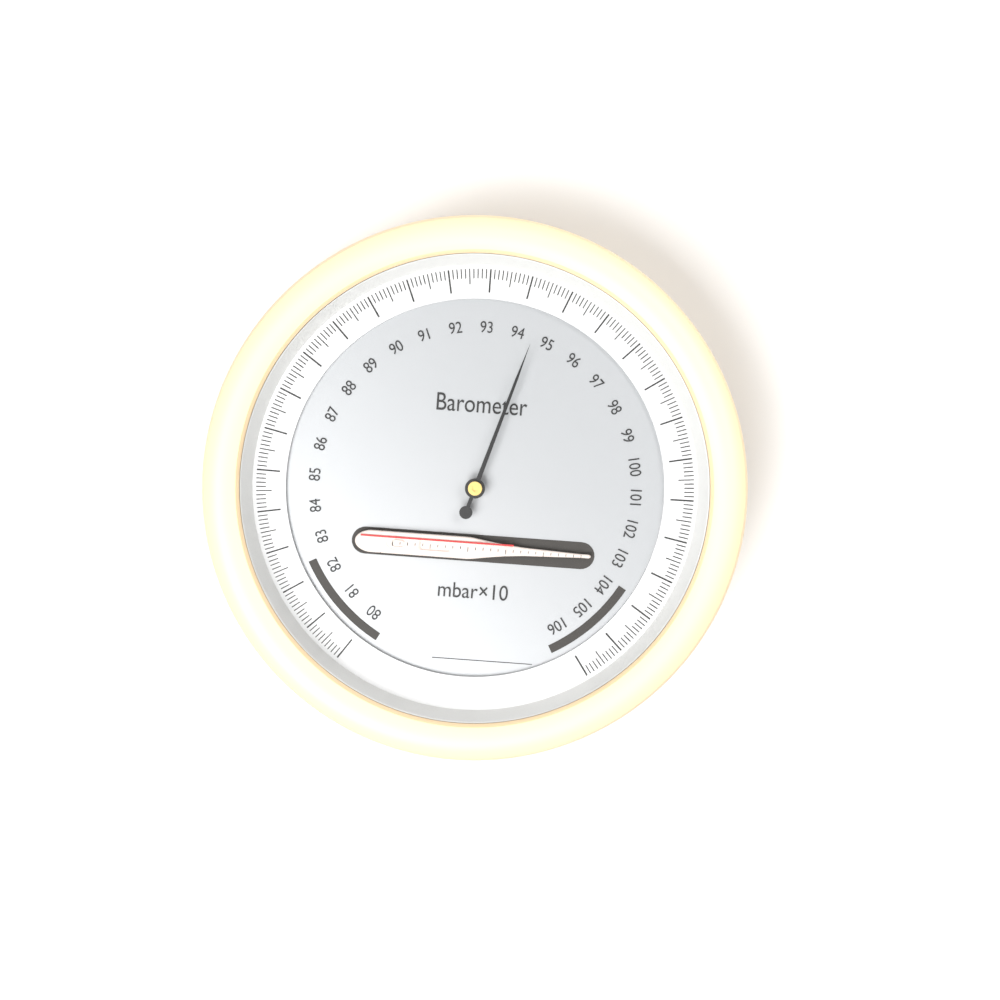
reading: 94.5 mbar×10
